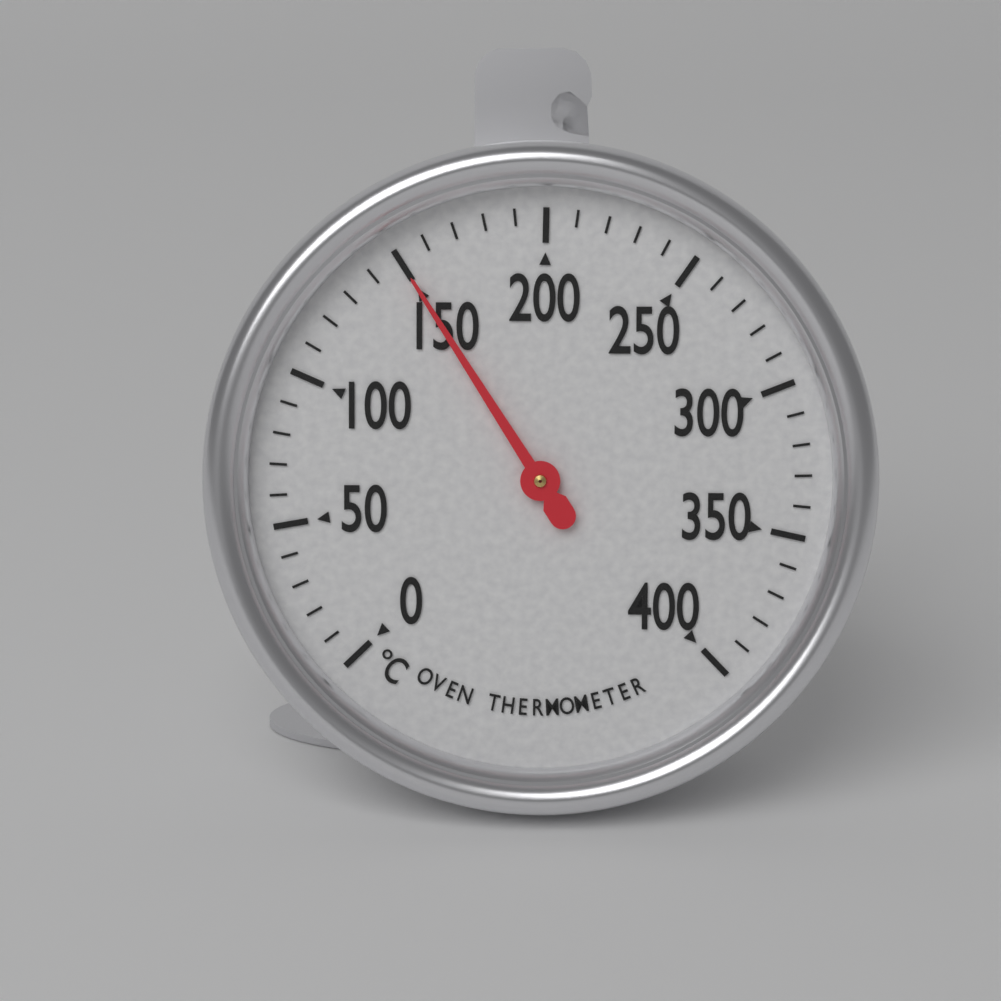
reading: 150 °C
